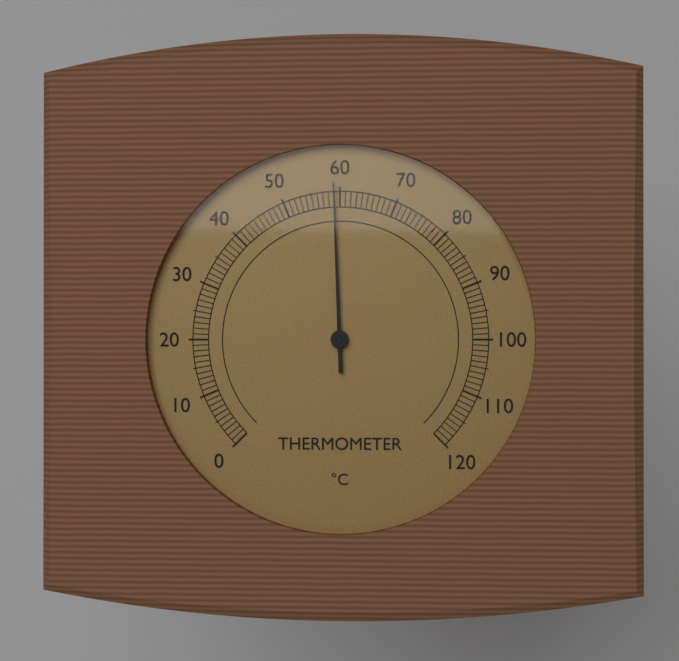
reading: 59 °C
